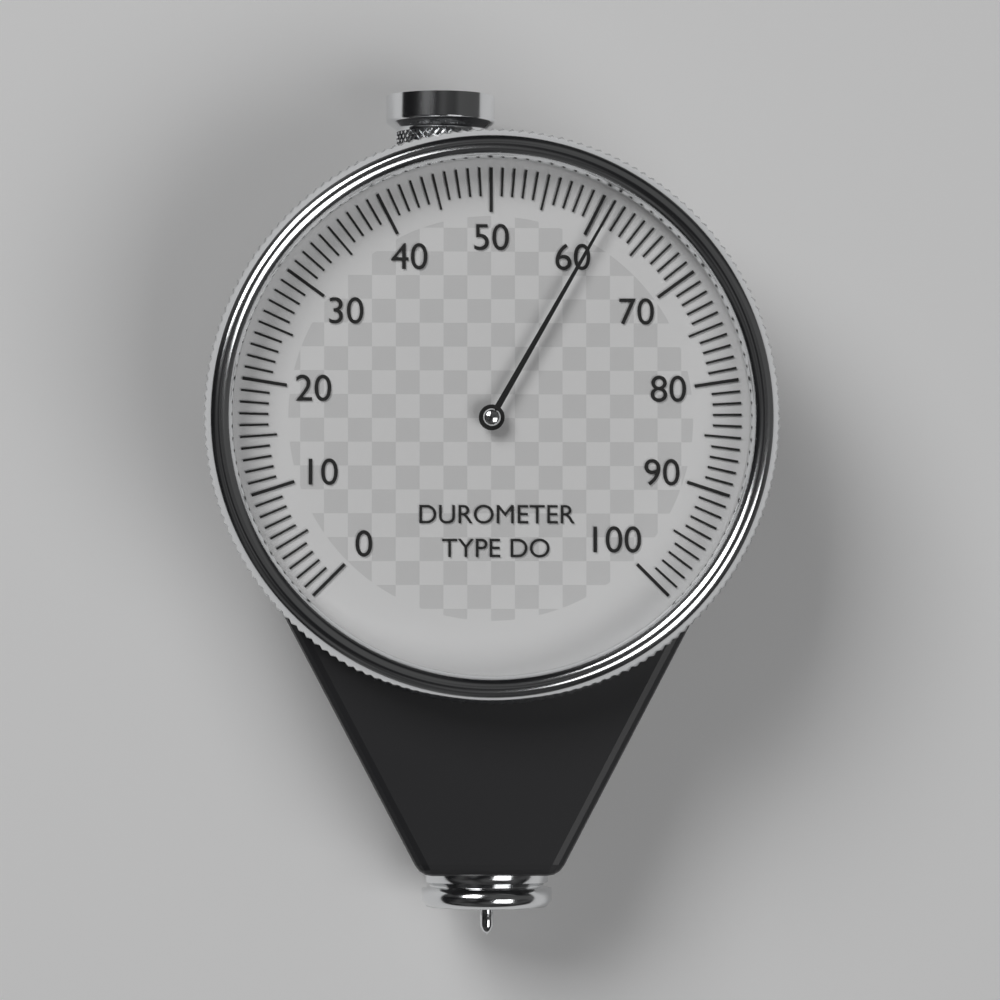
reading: 61 (no unit)
